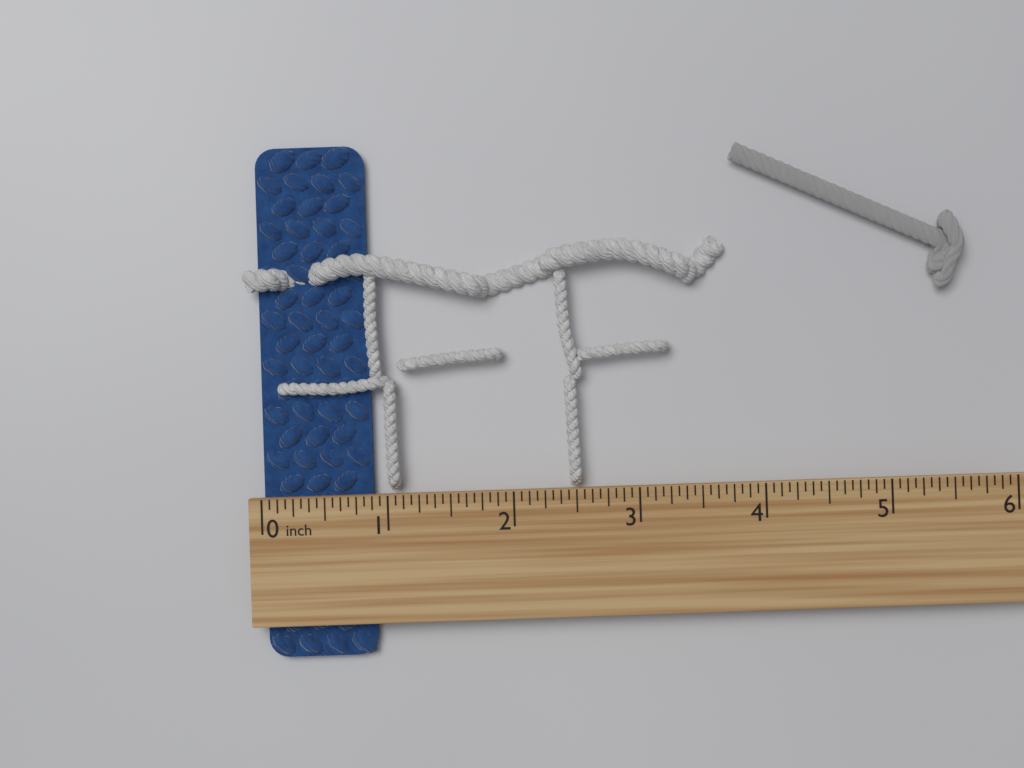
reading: 0.8750 inch
